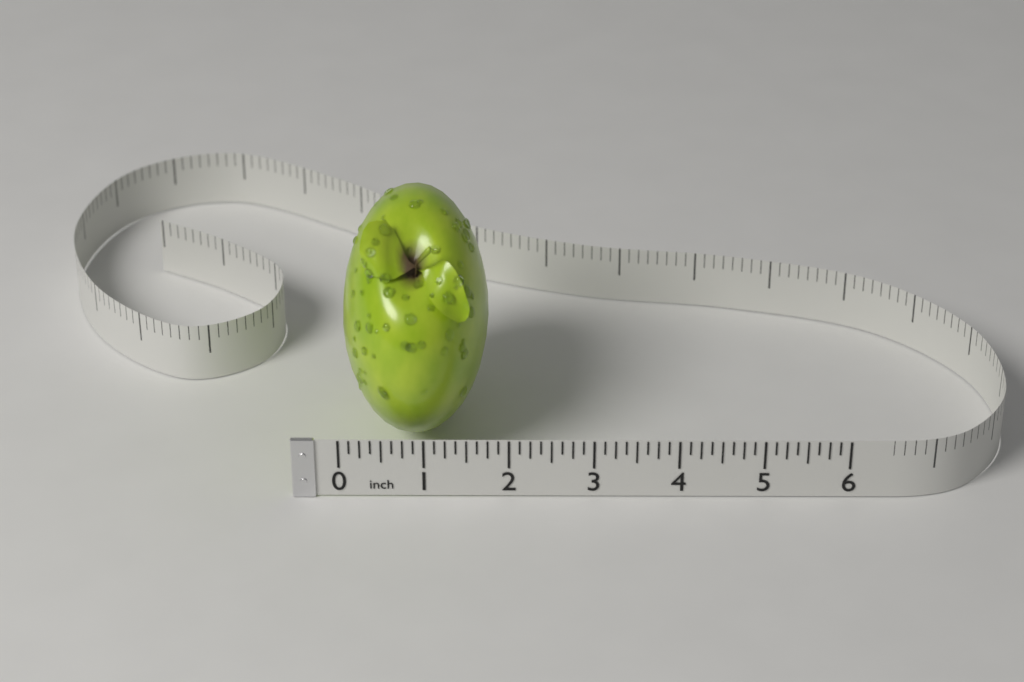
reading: 1.750 in
